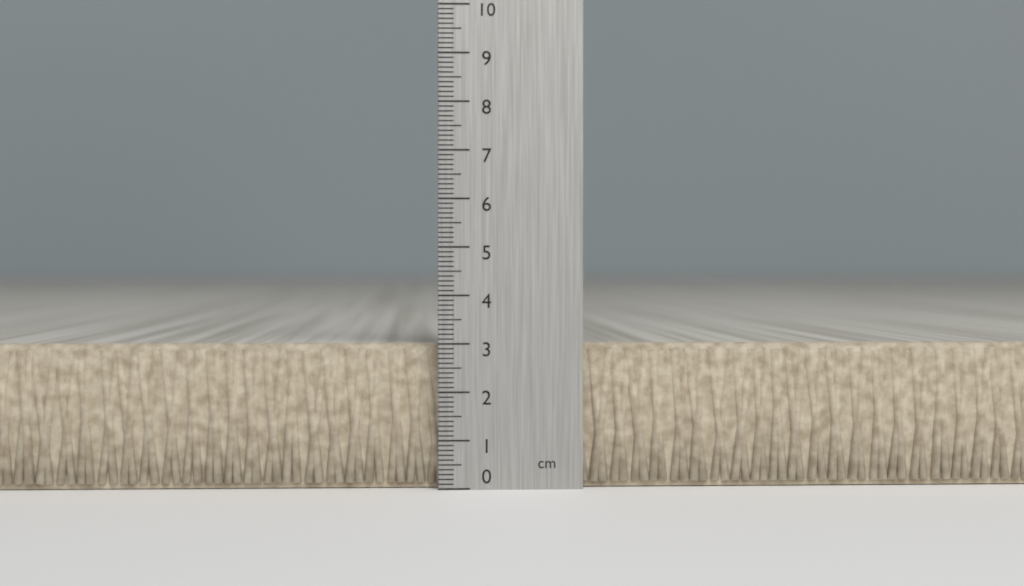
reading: 3.0 cm
